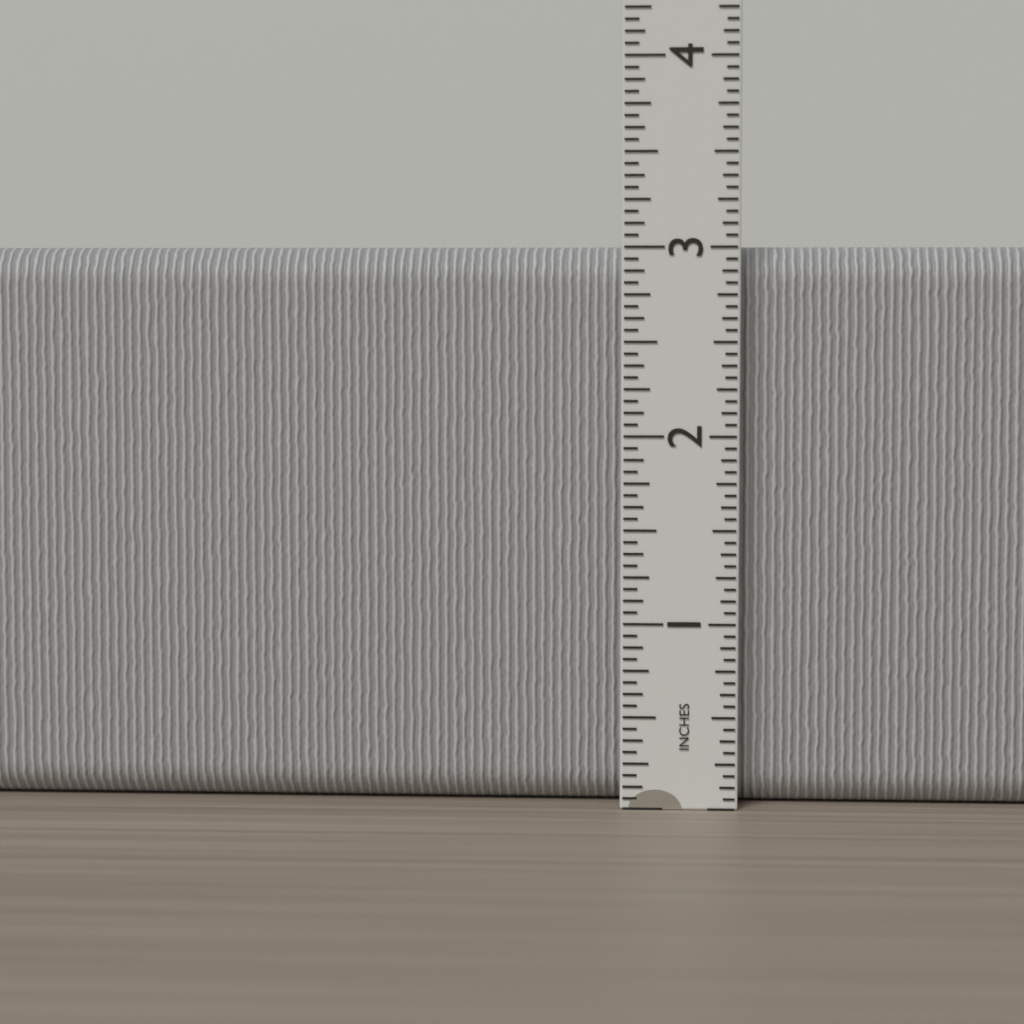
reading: 3.0000 in
